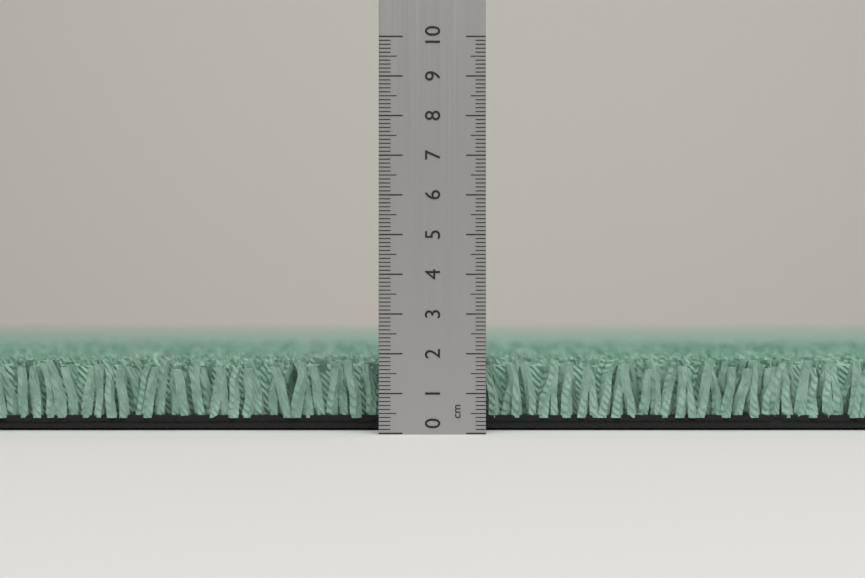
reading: 1.8 cm
